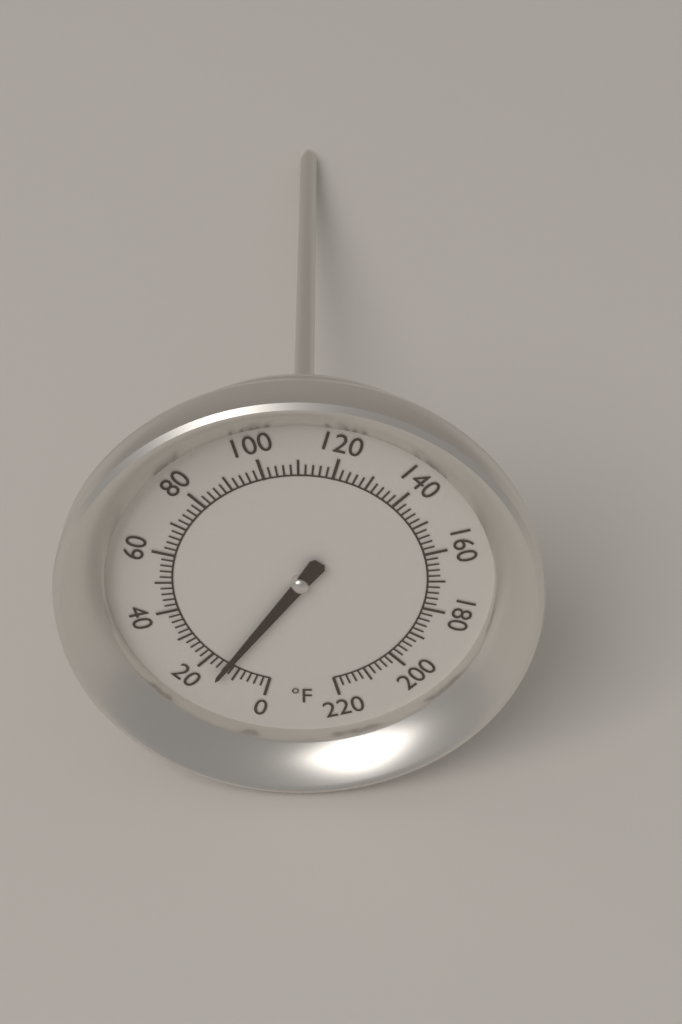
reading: 14 °F
